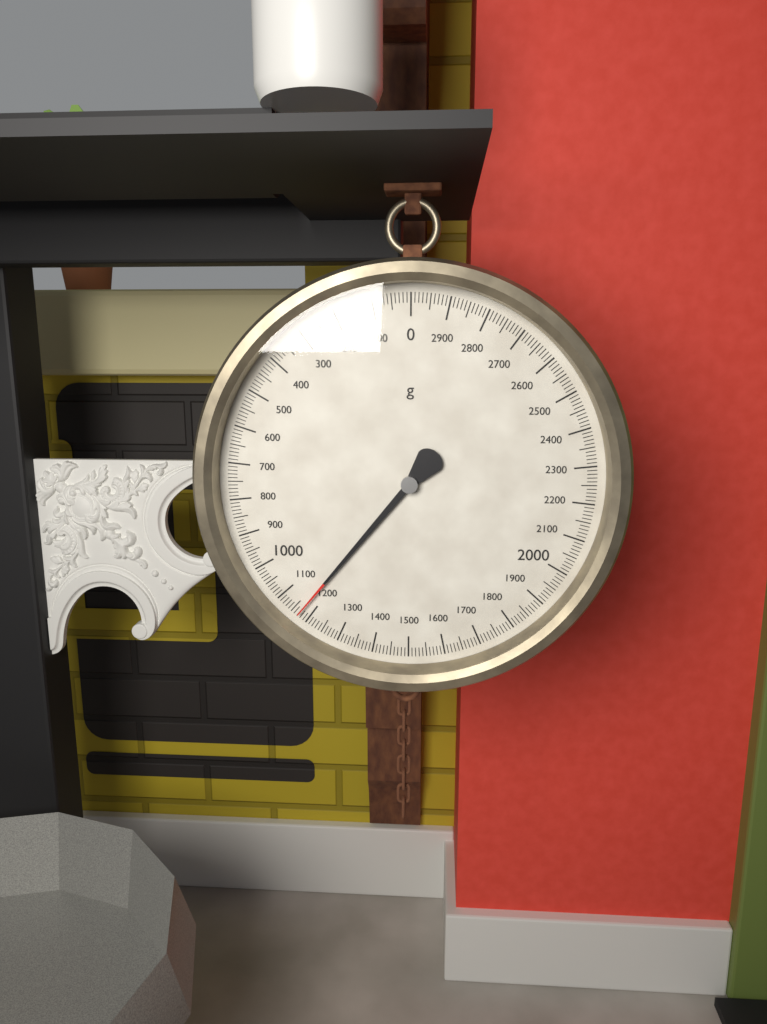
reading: 1170 g
